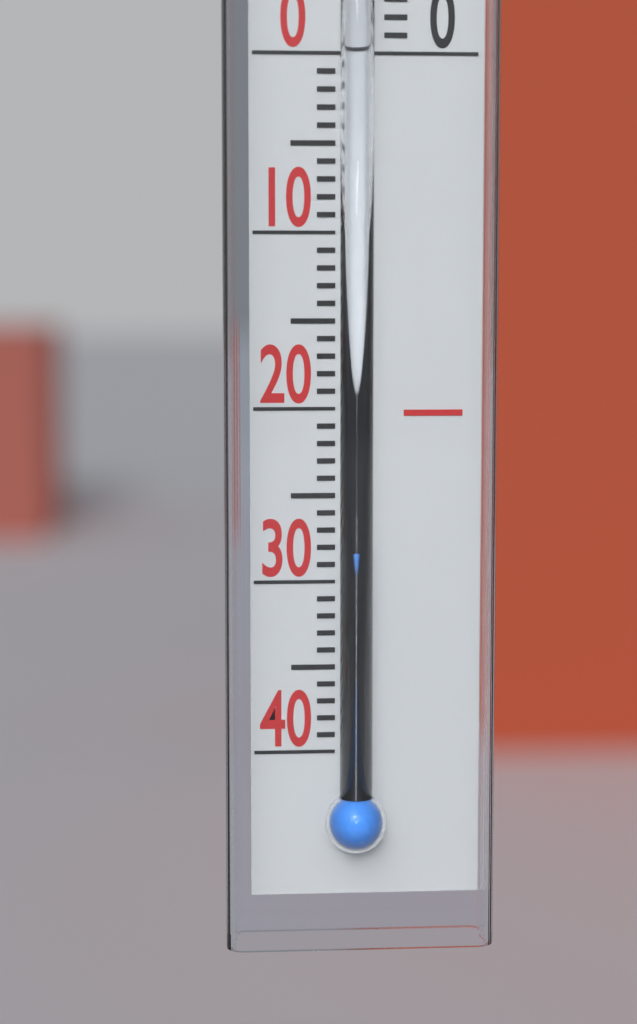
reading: -28 °C
